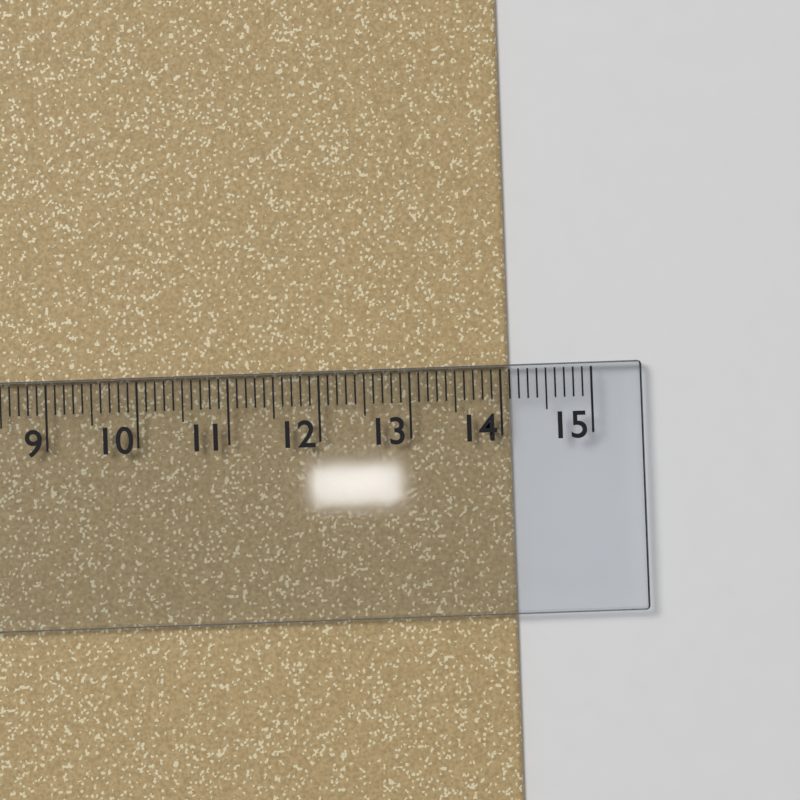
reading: 14.1 cm
